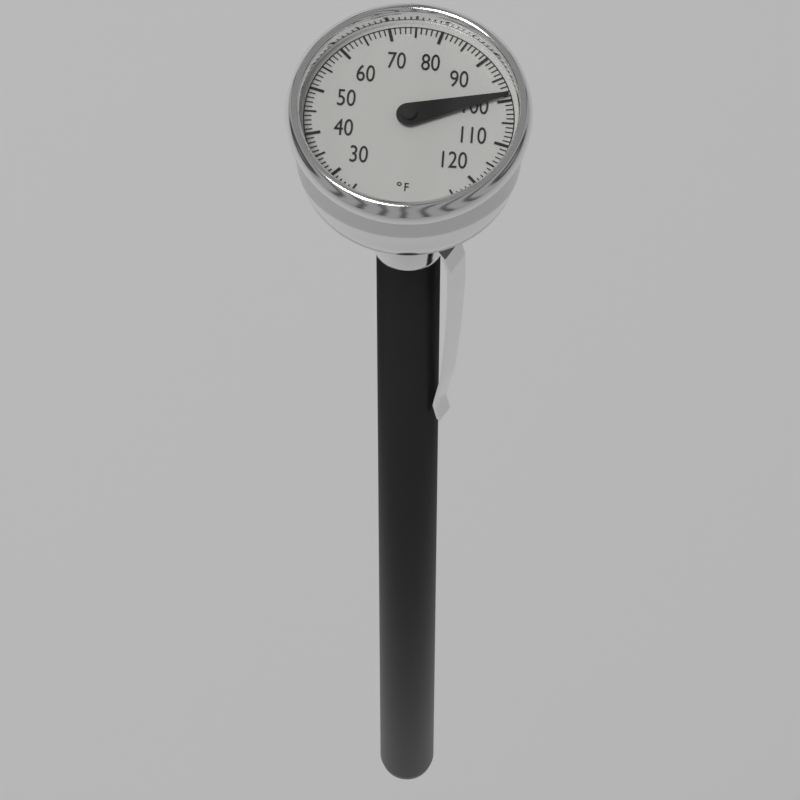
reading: 99 °F
